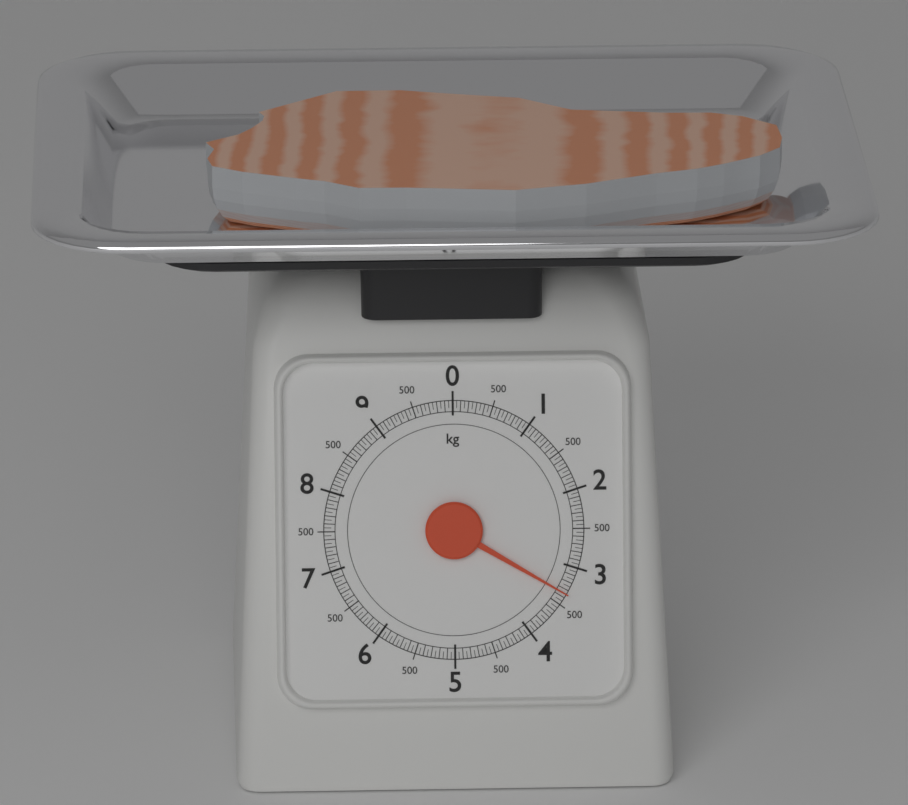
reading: 3.35 kg
